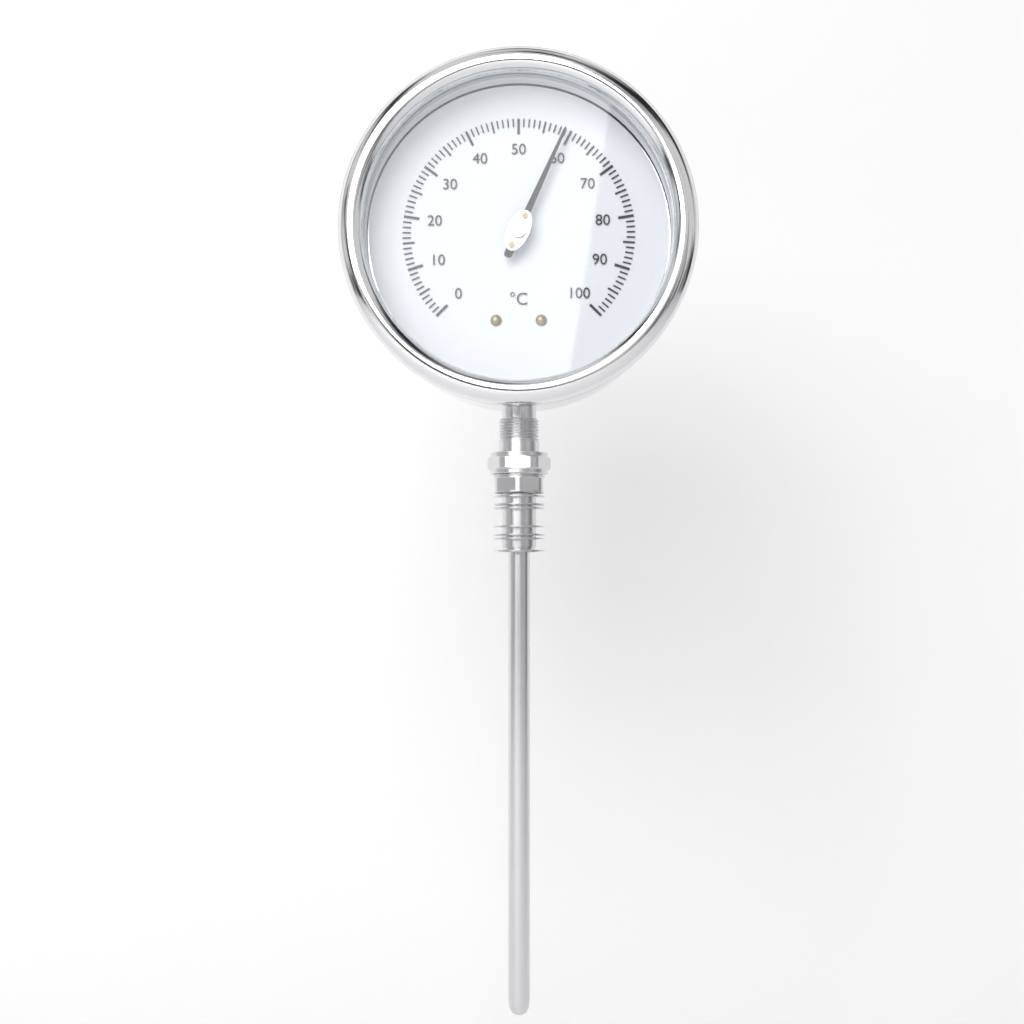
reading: 59 °C
